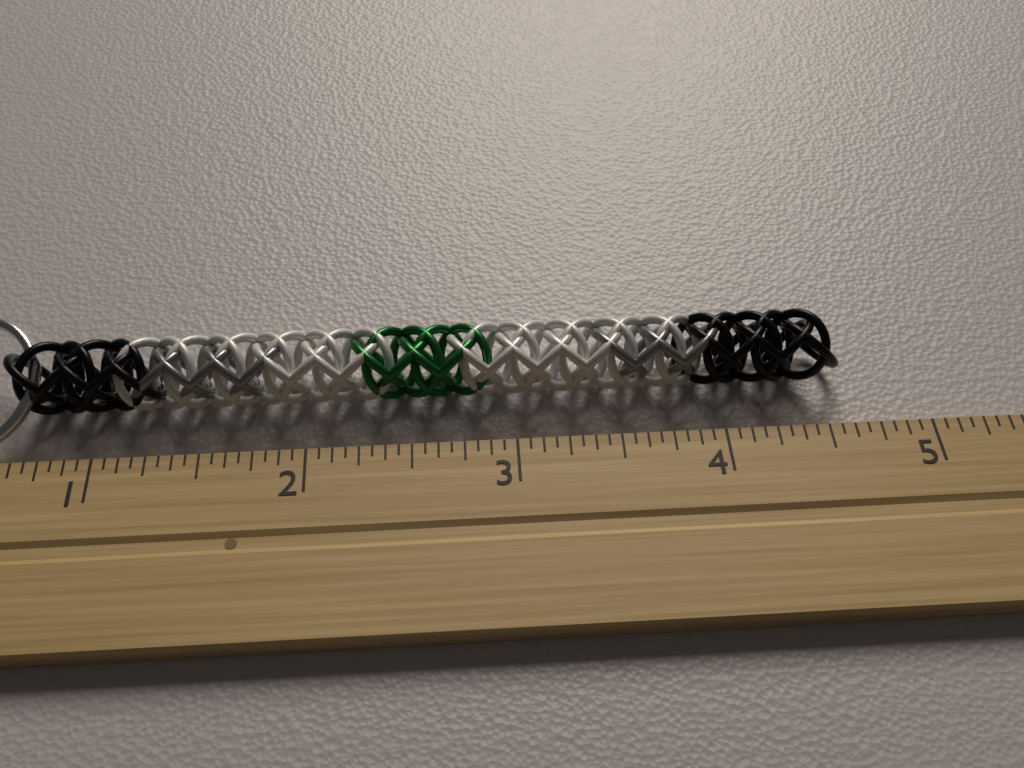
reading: 4.6250 inch
